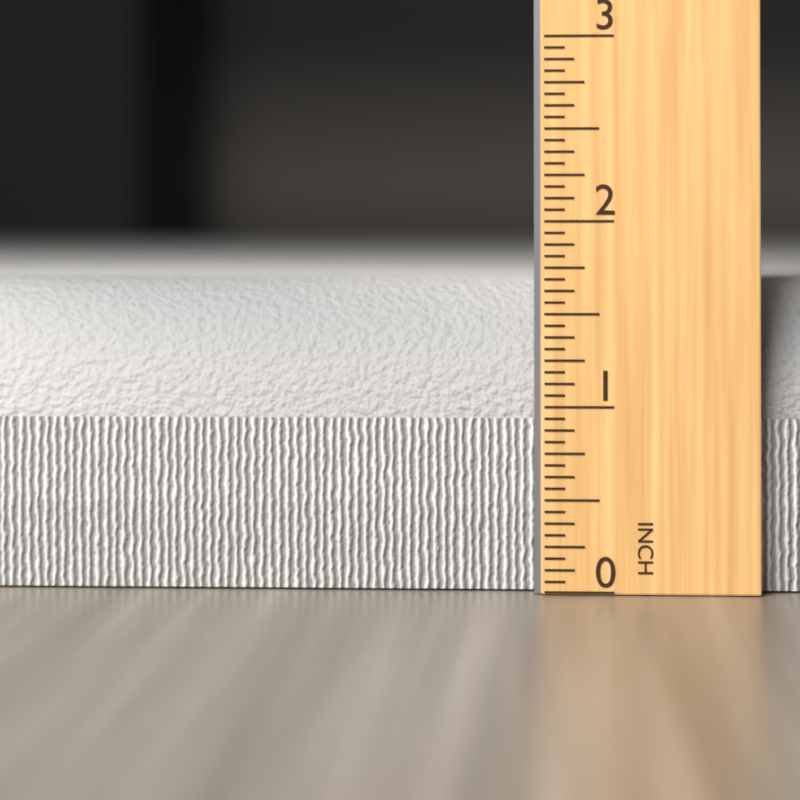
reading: 1.6875 in
